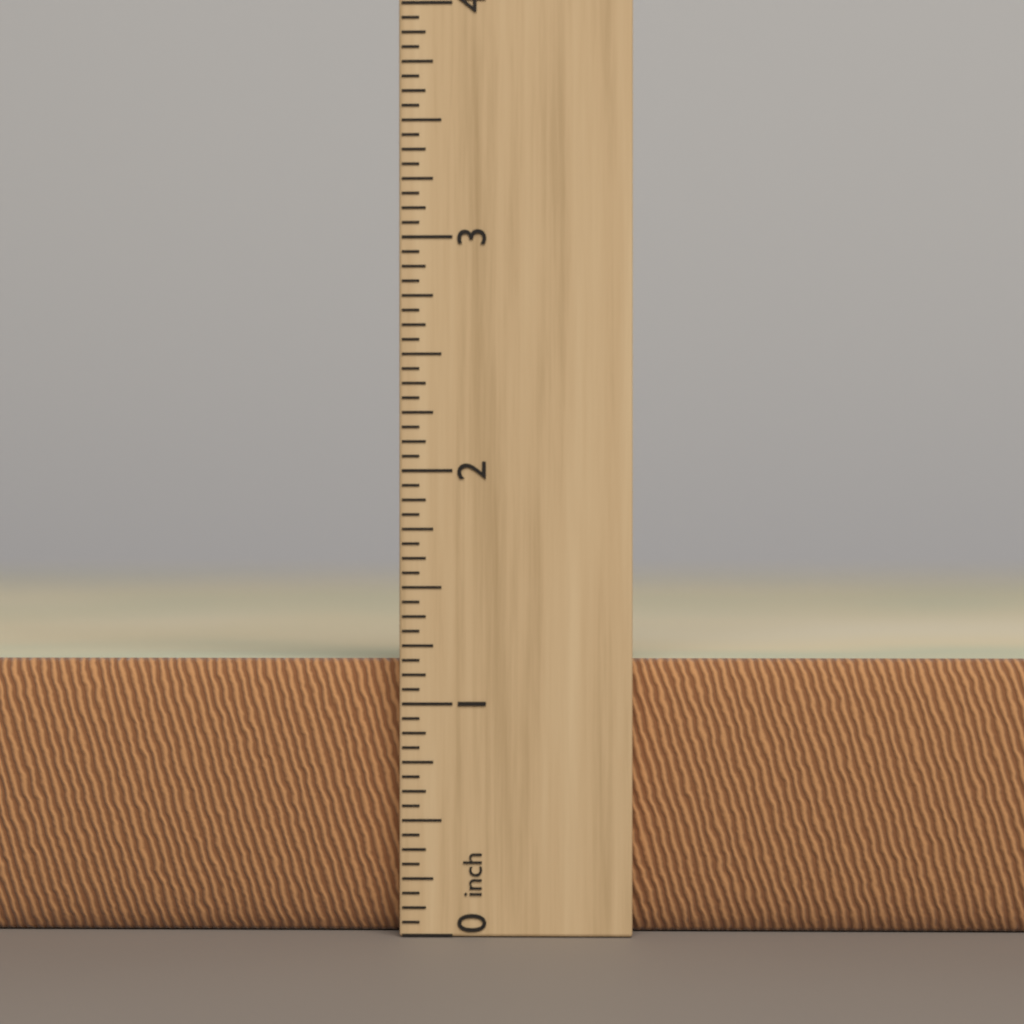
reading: 1.1875 inch
